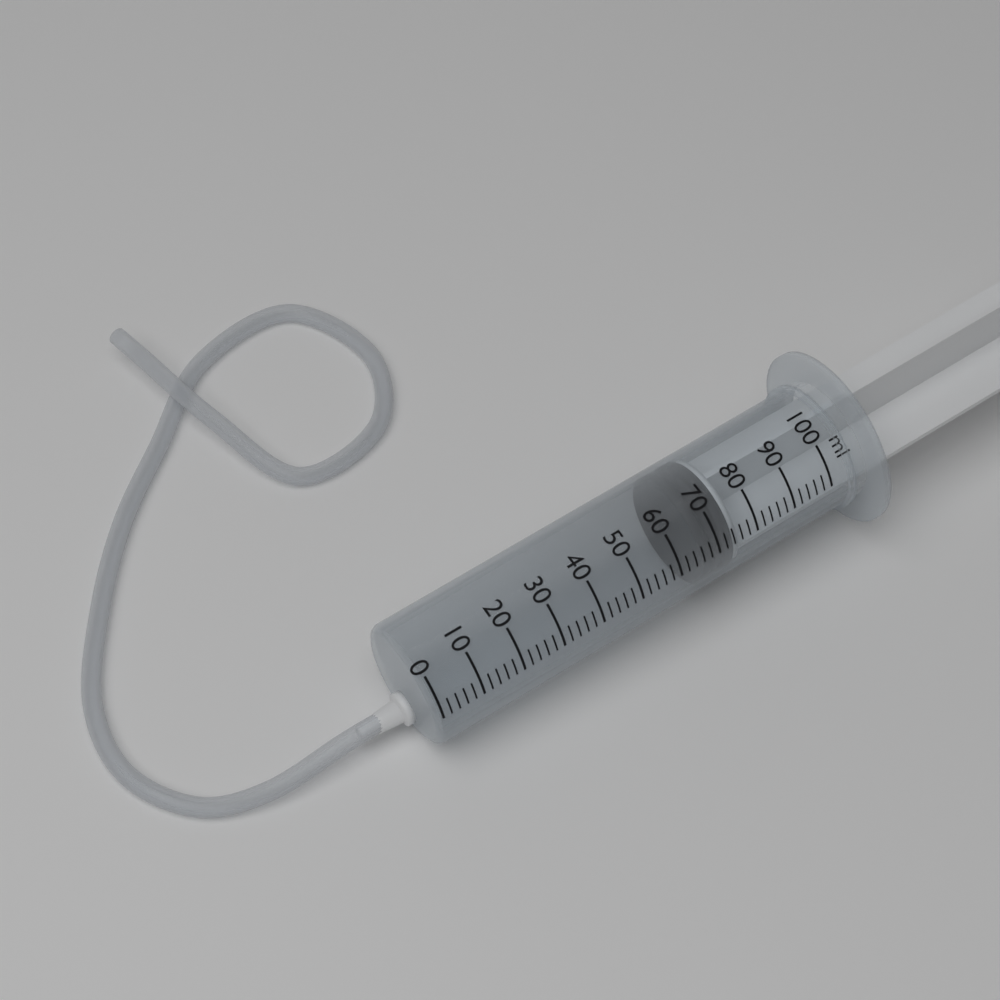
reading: 66 ml
